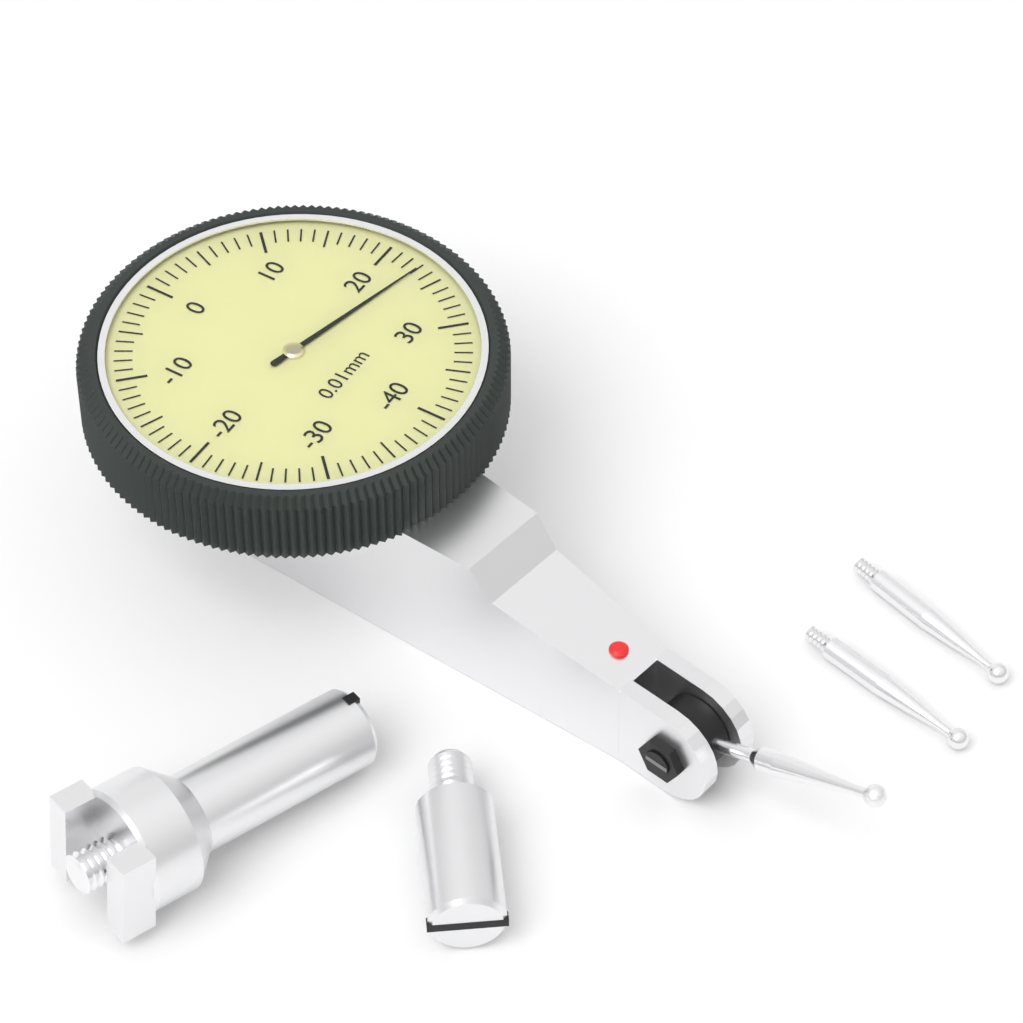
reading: 23 0.01mm
